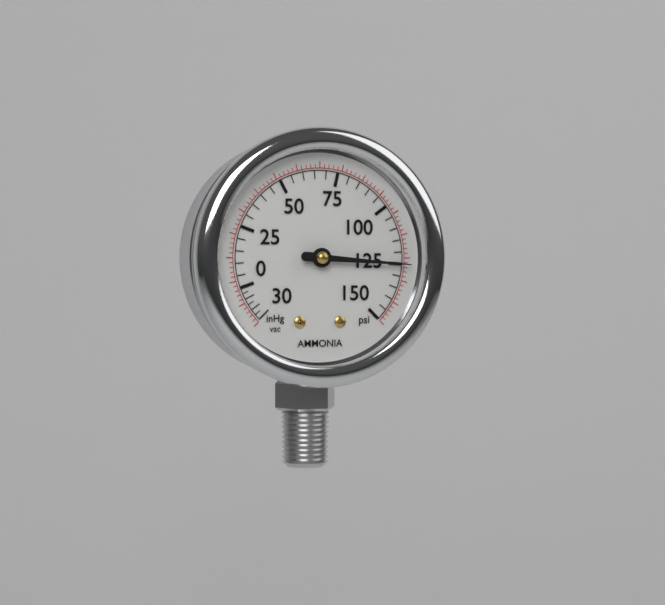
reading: 125 psi
